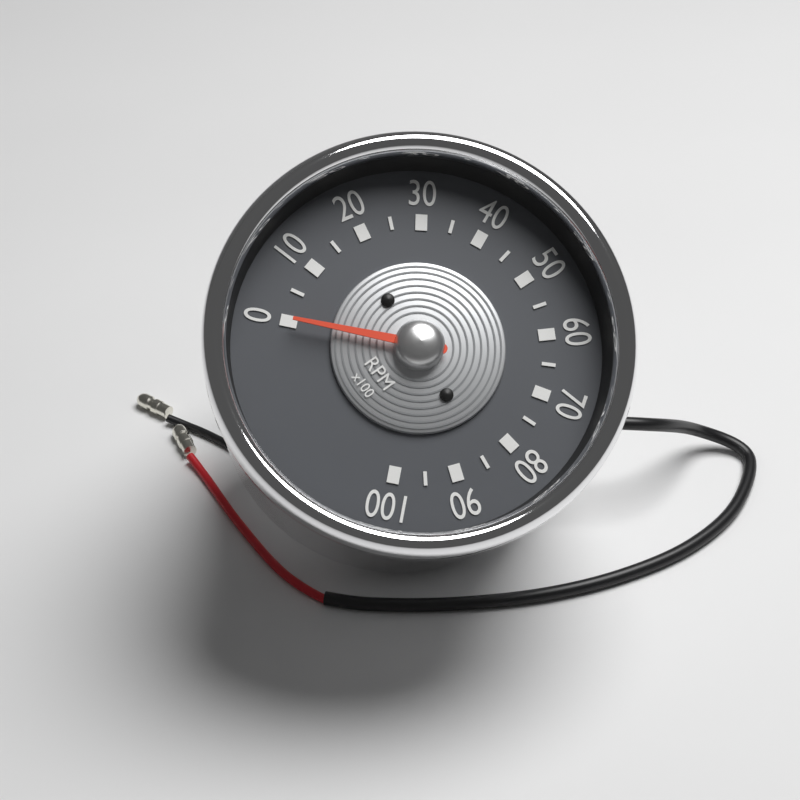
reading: 0 RPM
